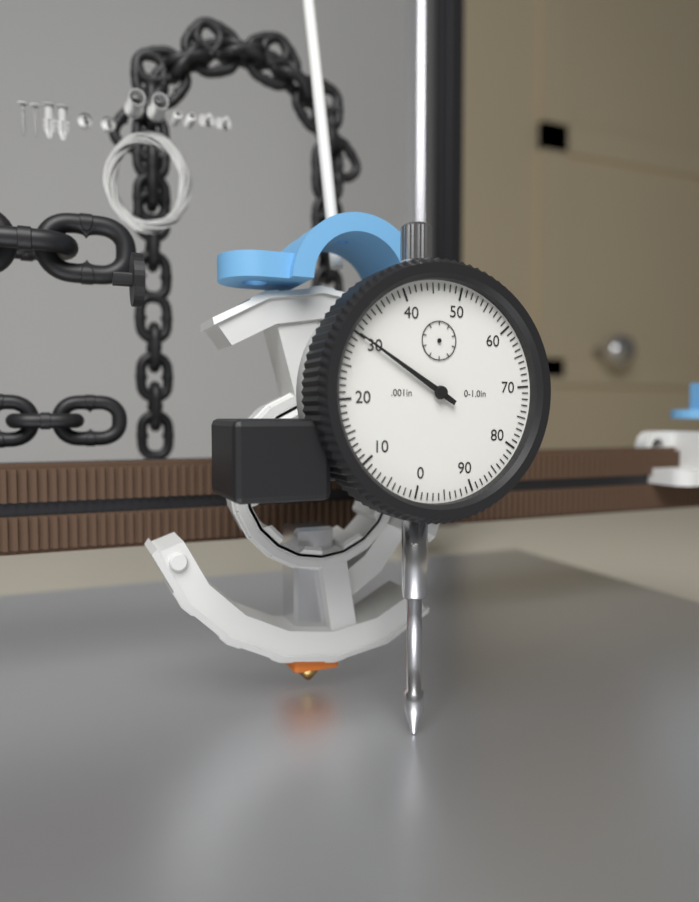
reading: 0.030 in
